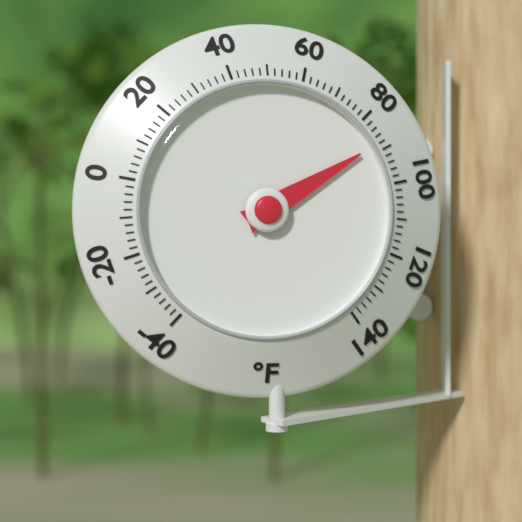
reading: 88 °F
